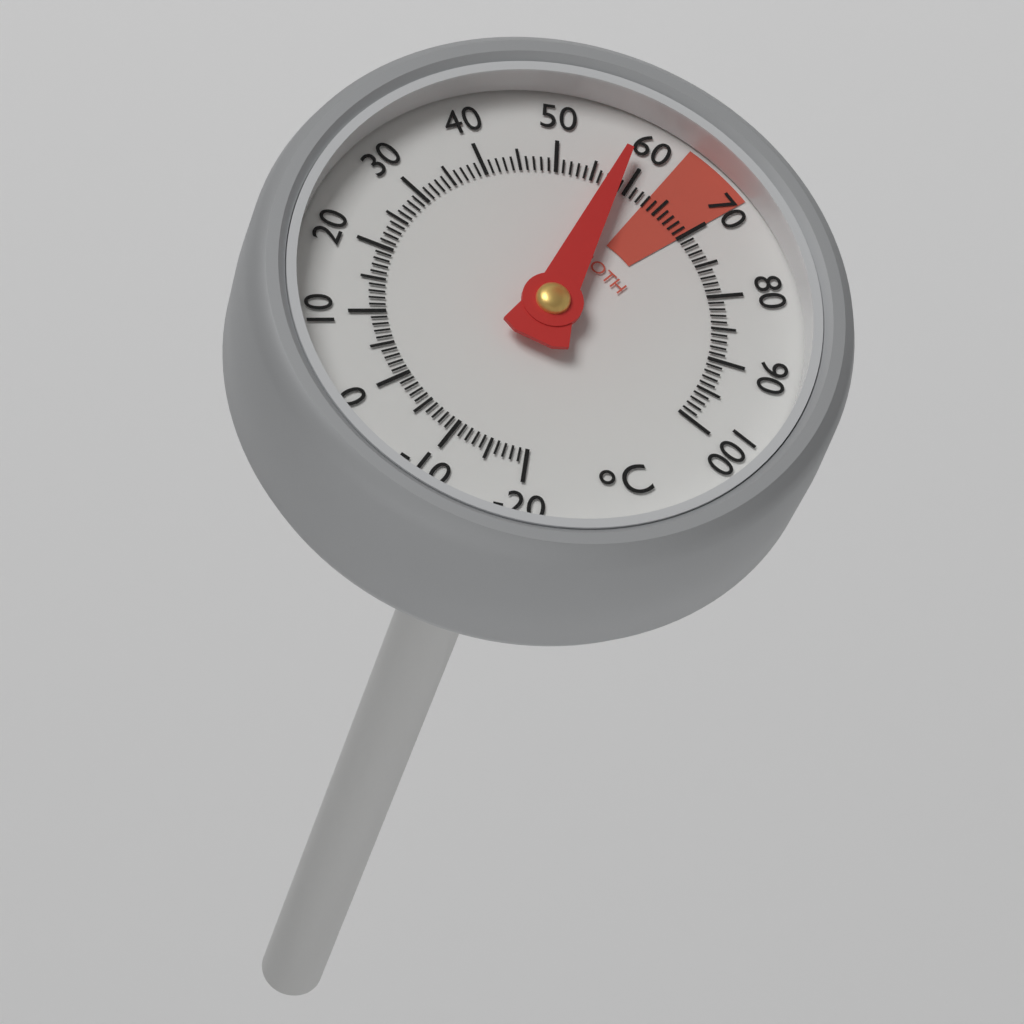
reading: 58 °C
